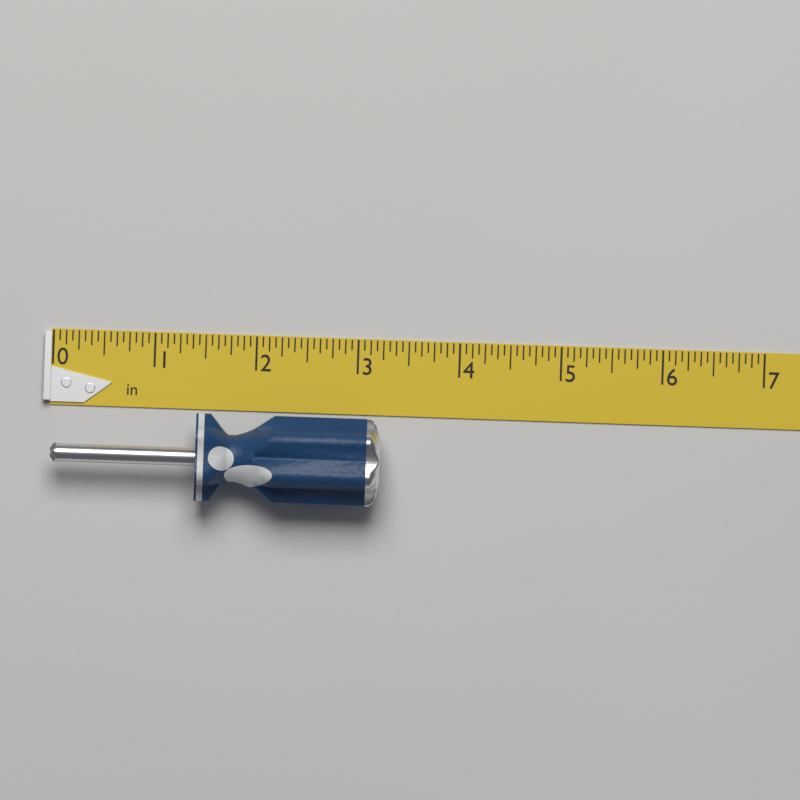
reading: 3.2500 in
